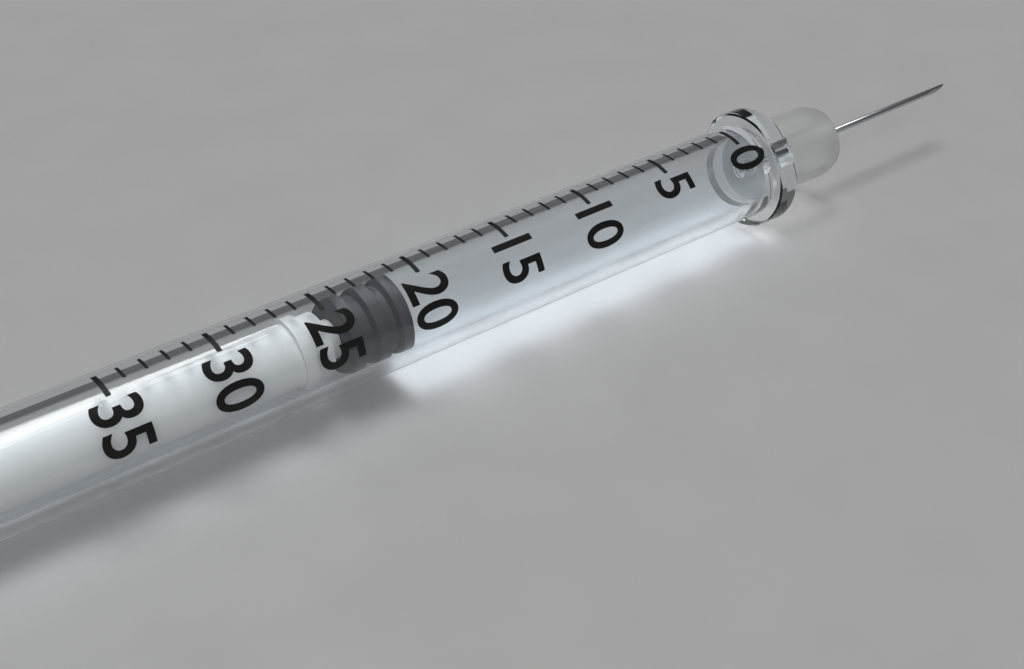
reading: 21 (no unit)
